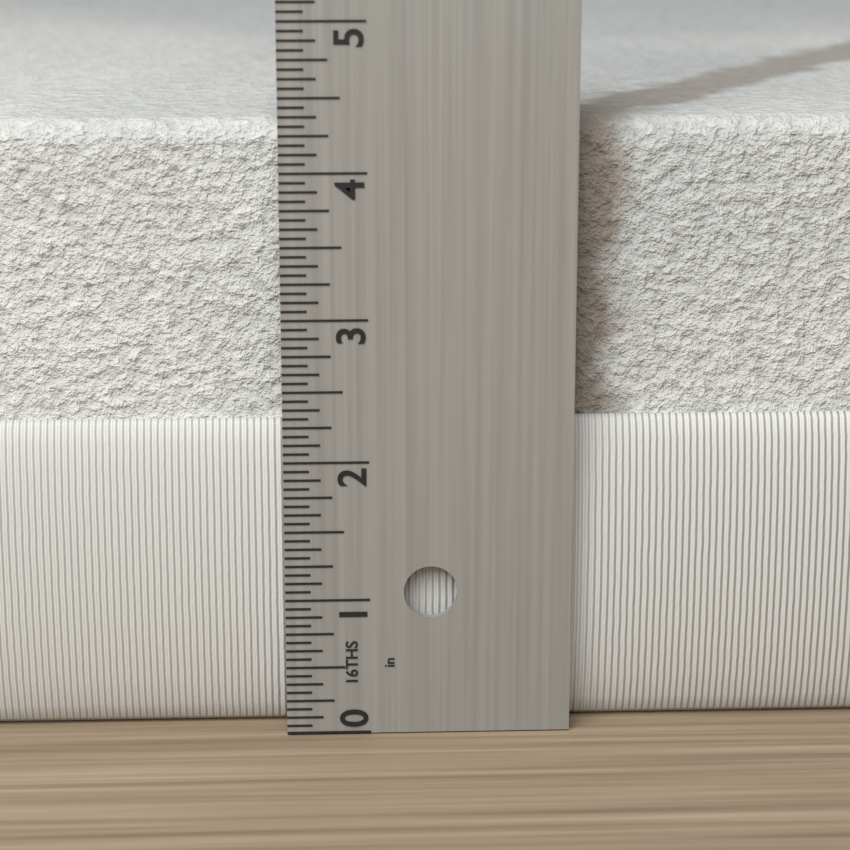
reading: 4.3125 in
